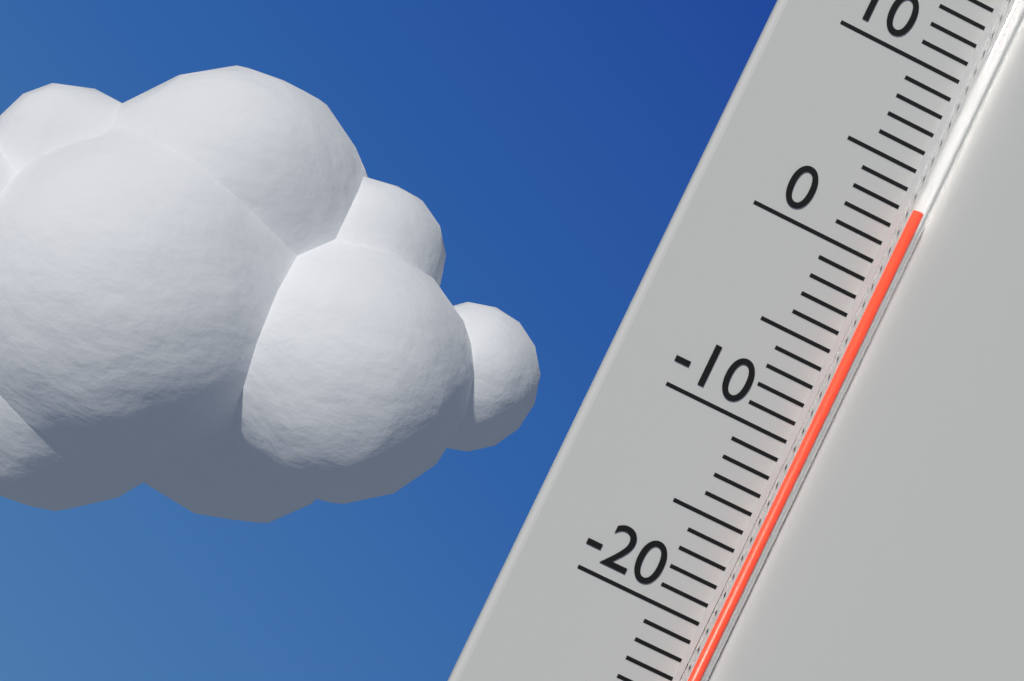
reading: 3 °C
